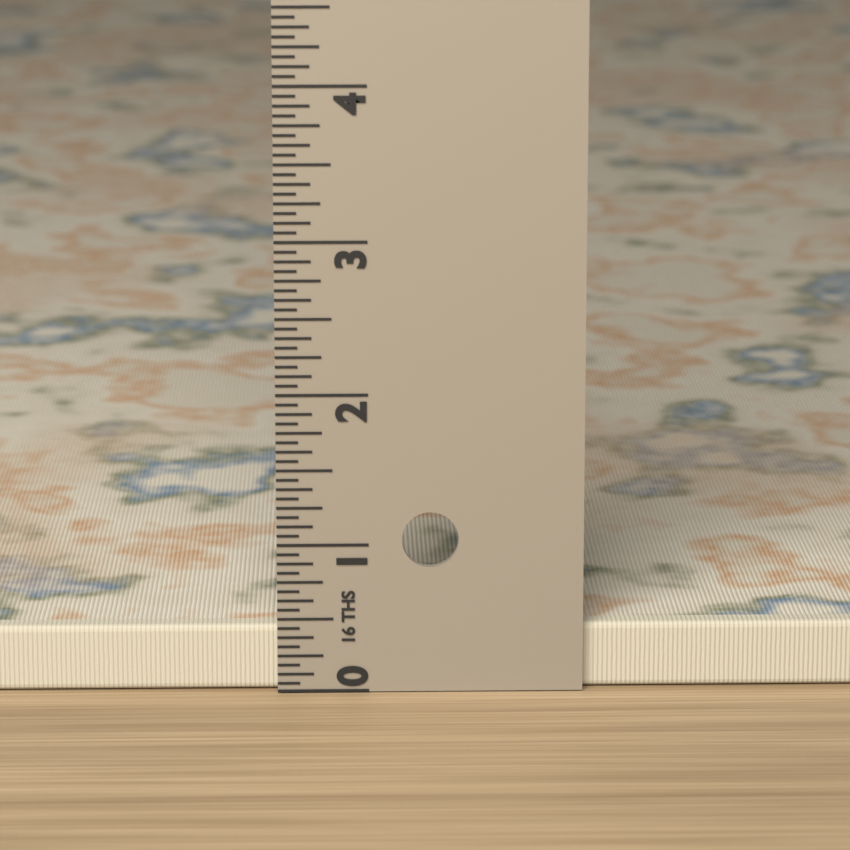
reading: 0.4375 in
